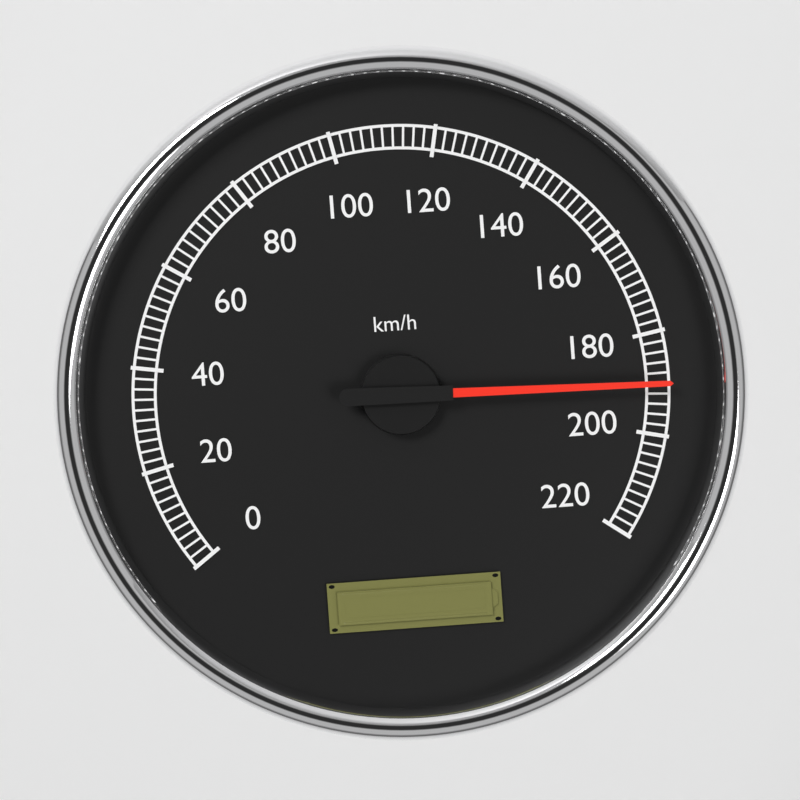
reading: 190 km/h
